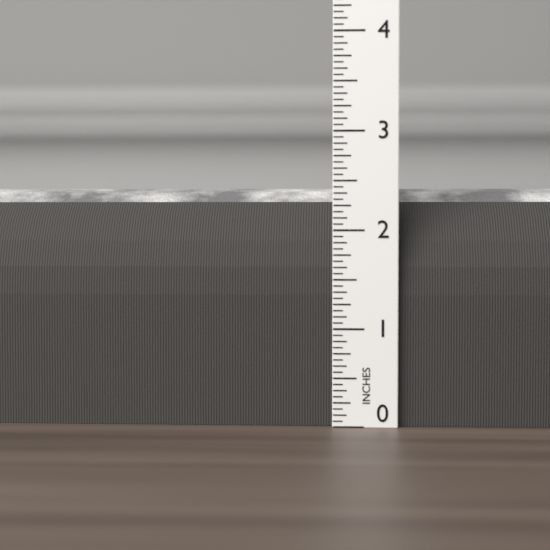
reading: 2.4375 in
